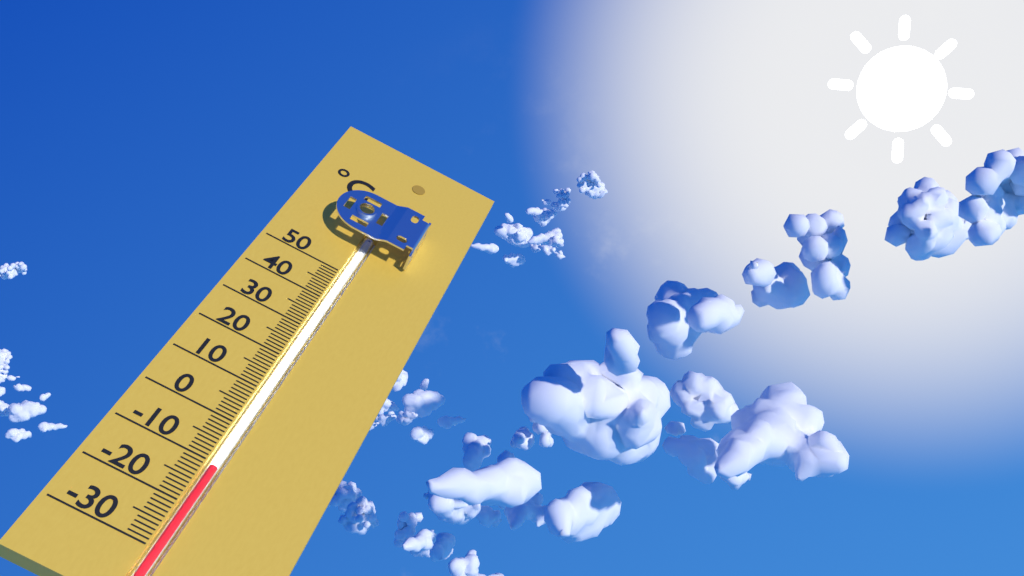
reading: -11 °C
